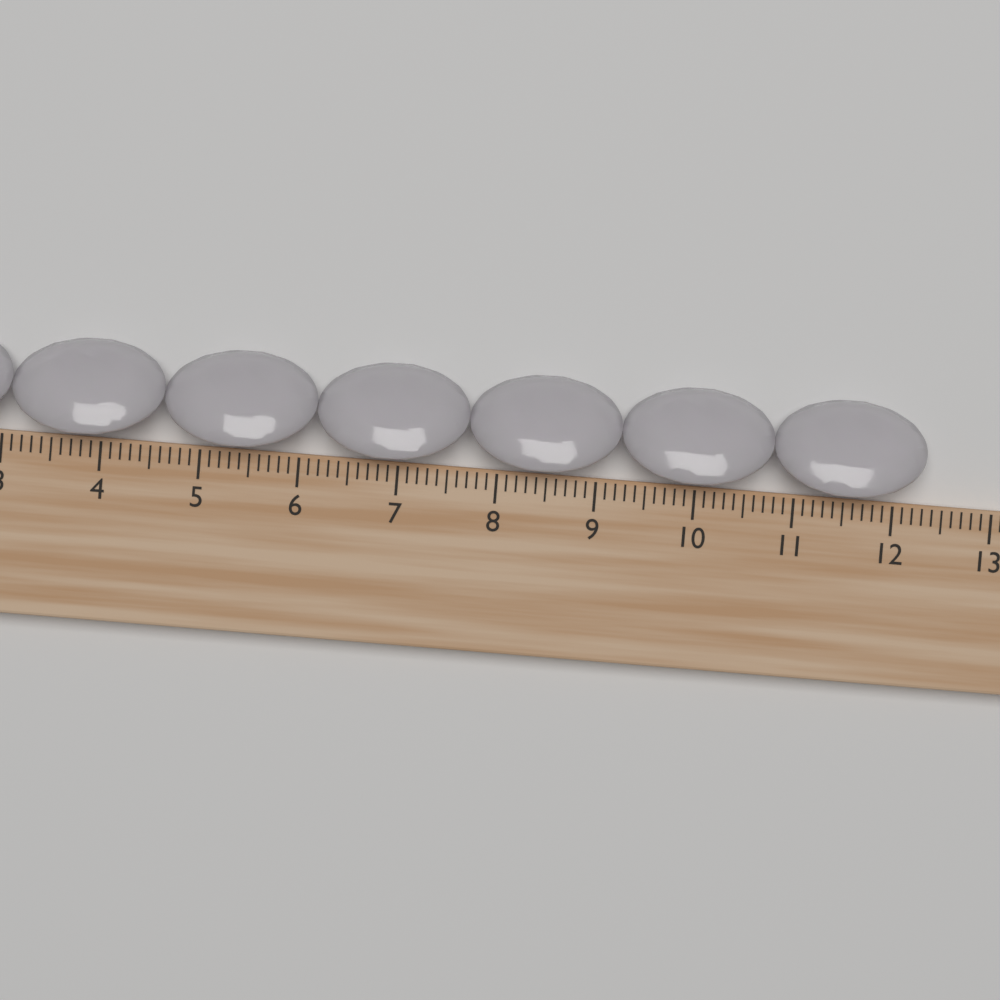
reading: 12.3 cm
